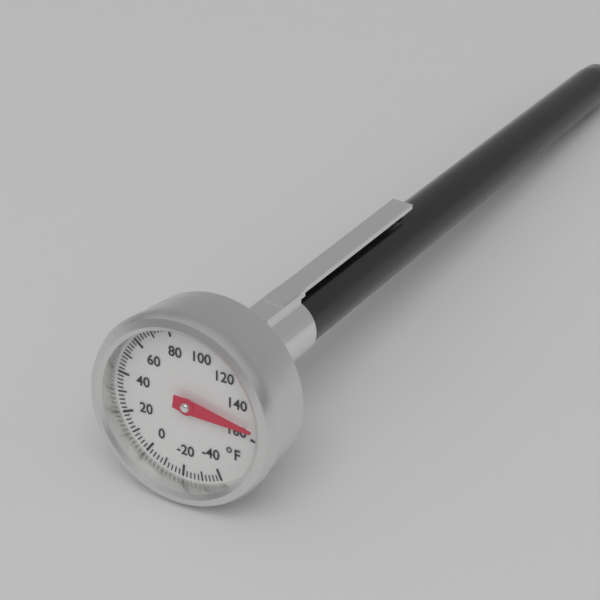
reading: 154 °F
